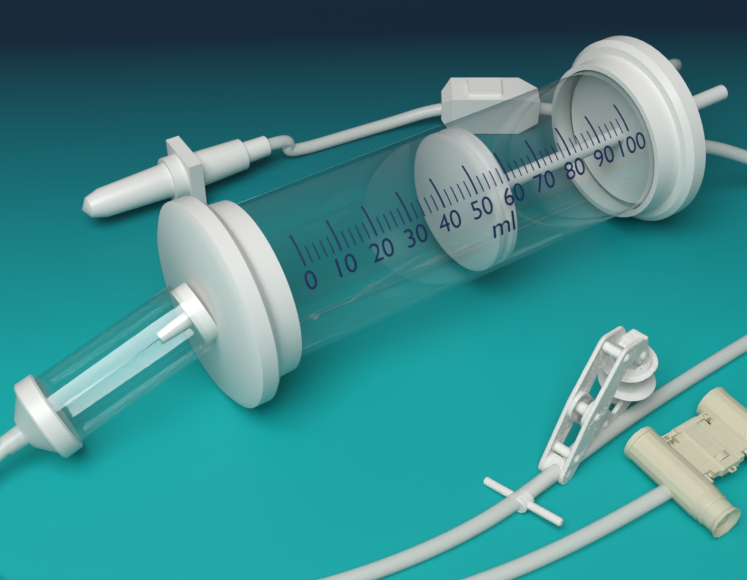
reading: 54 ml
